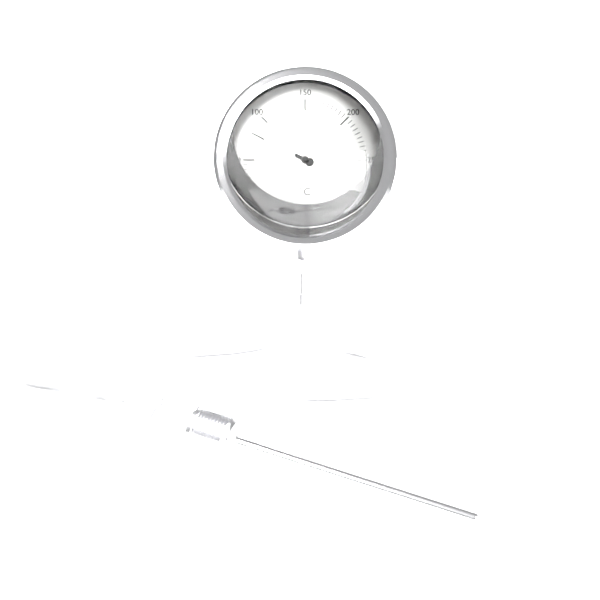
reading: 80 °C
